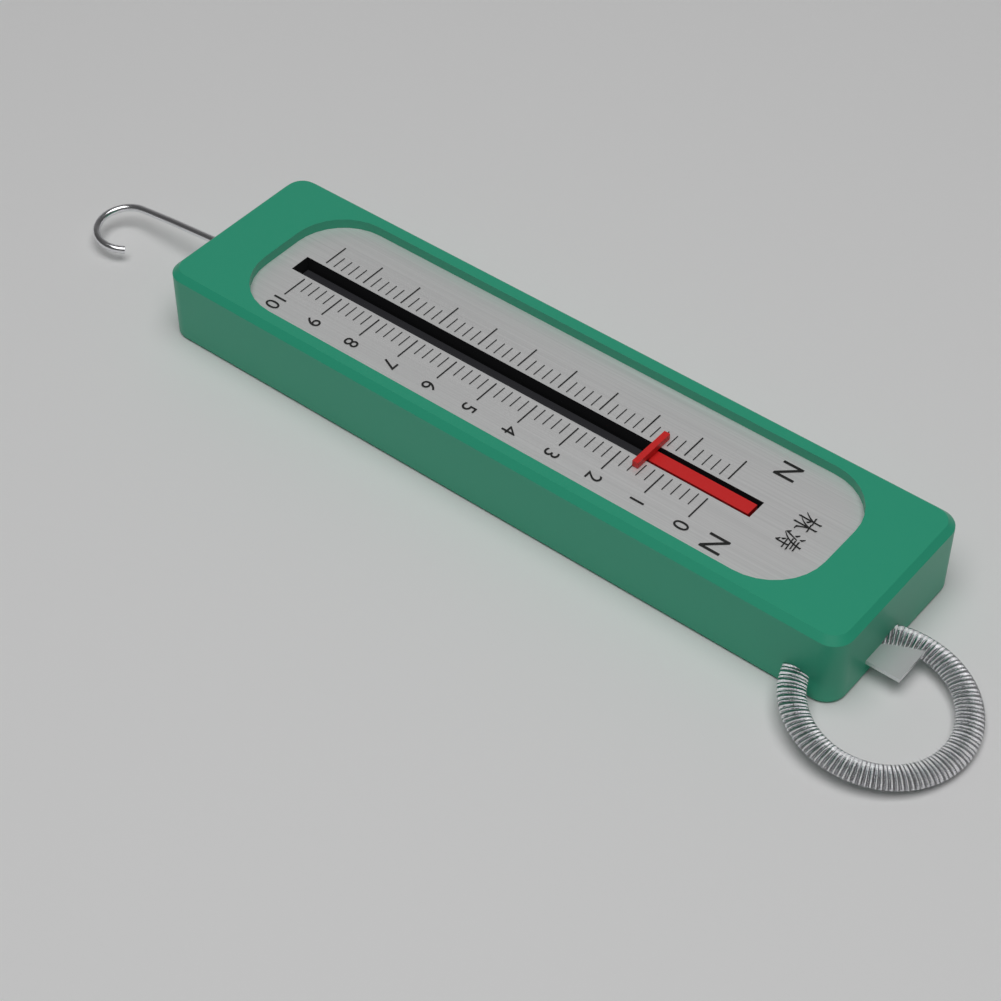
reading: 1.6 N
